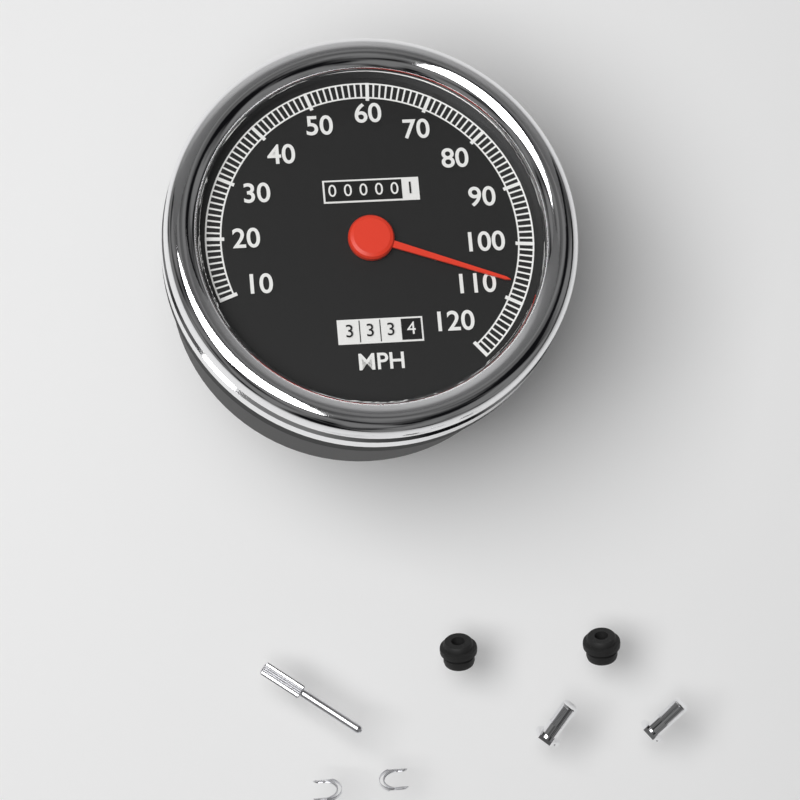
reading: 107 MPH
